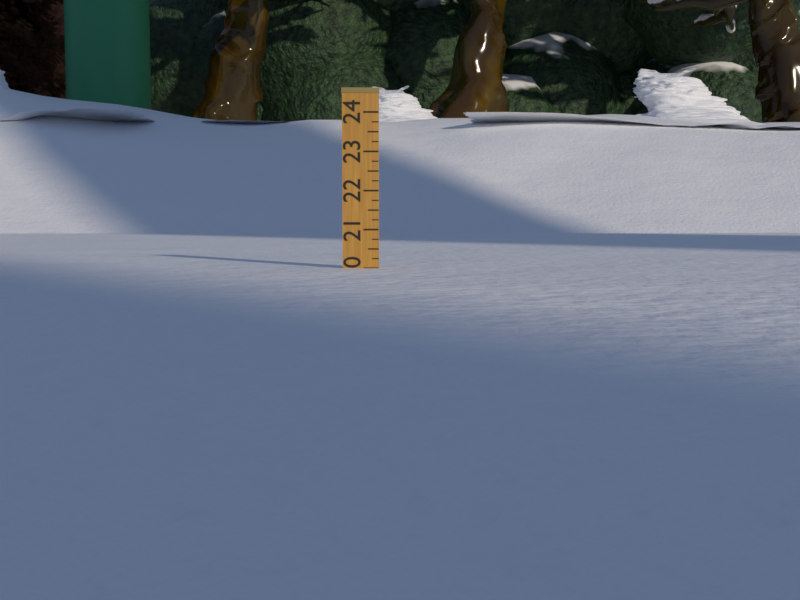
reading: 20.00 (no unit)
